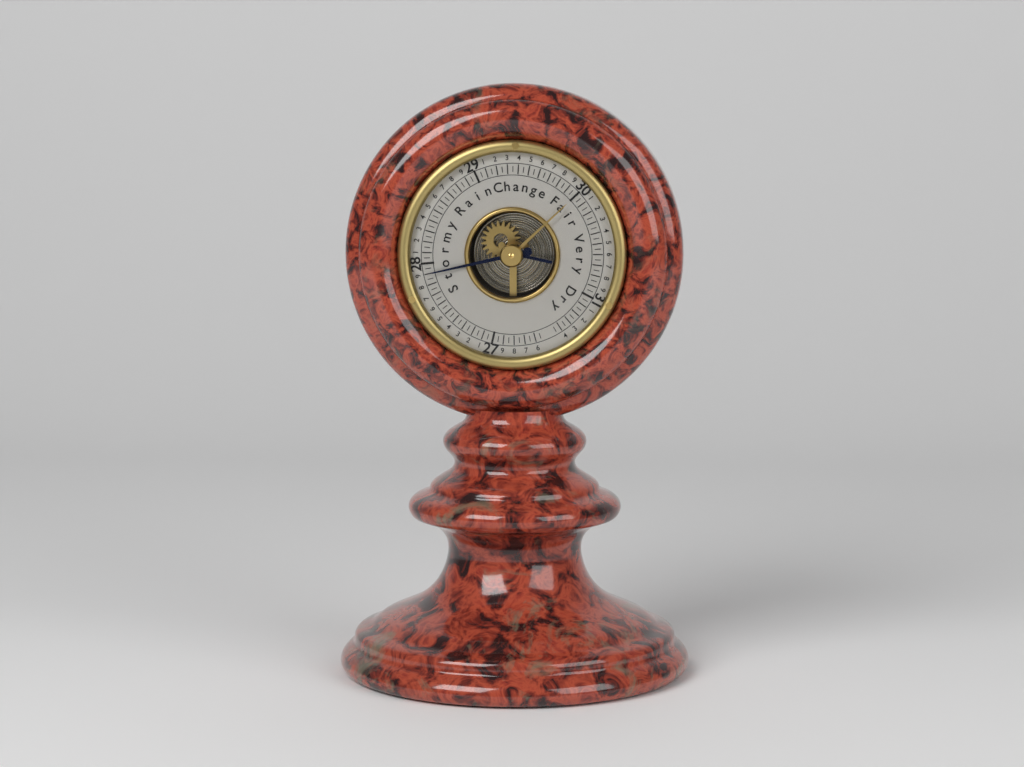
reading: 27.90 (no unit)
